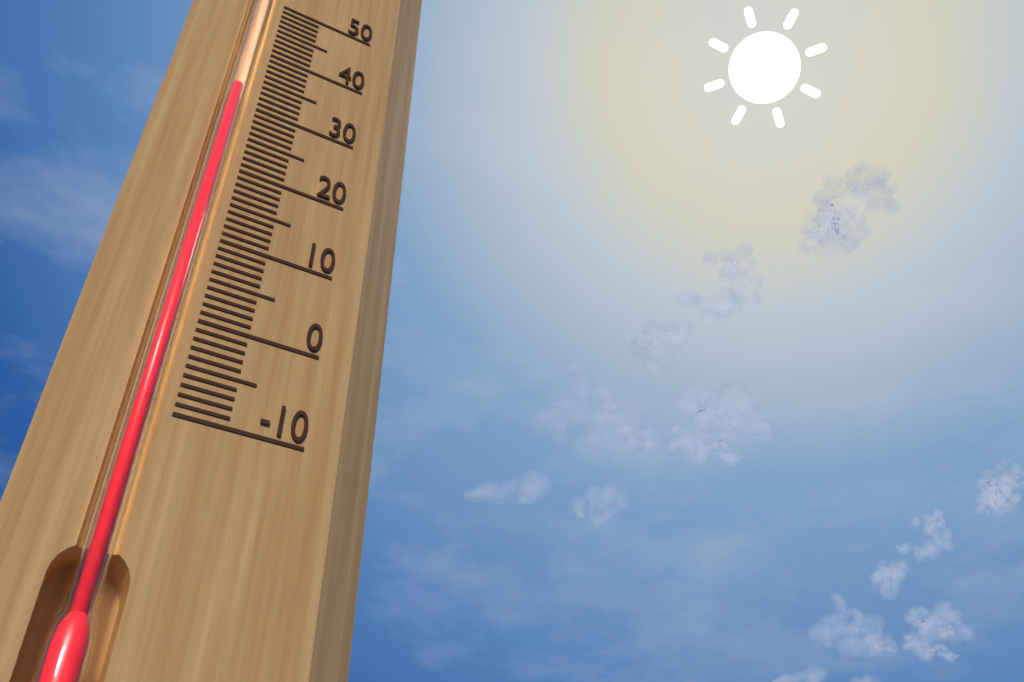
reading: 32 (no unit)
